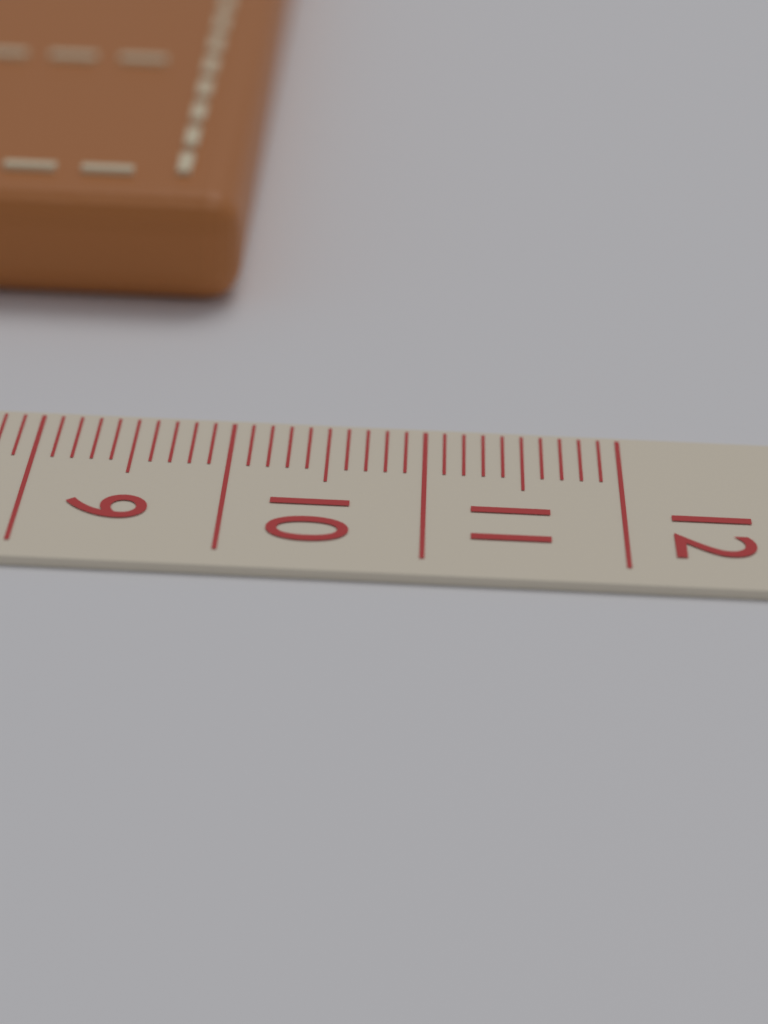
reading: 9.9 cm
